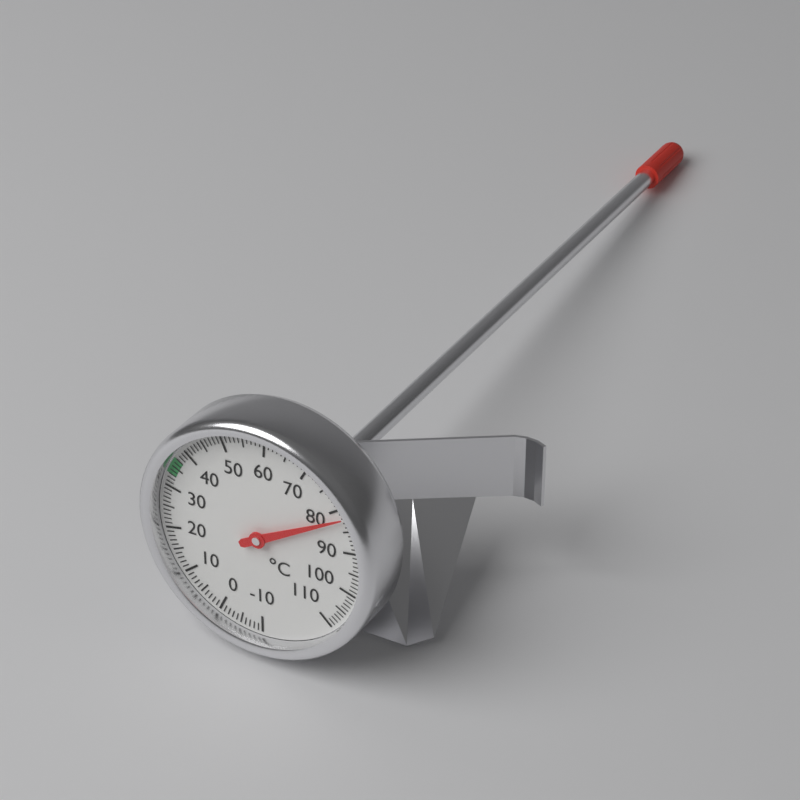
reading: 82 °C
